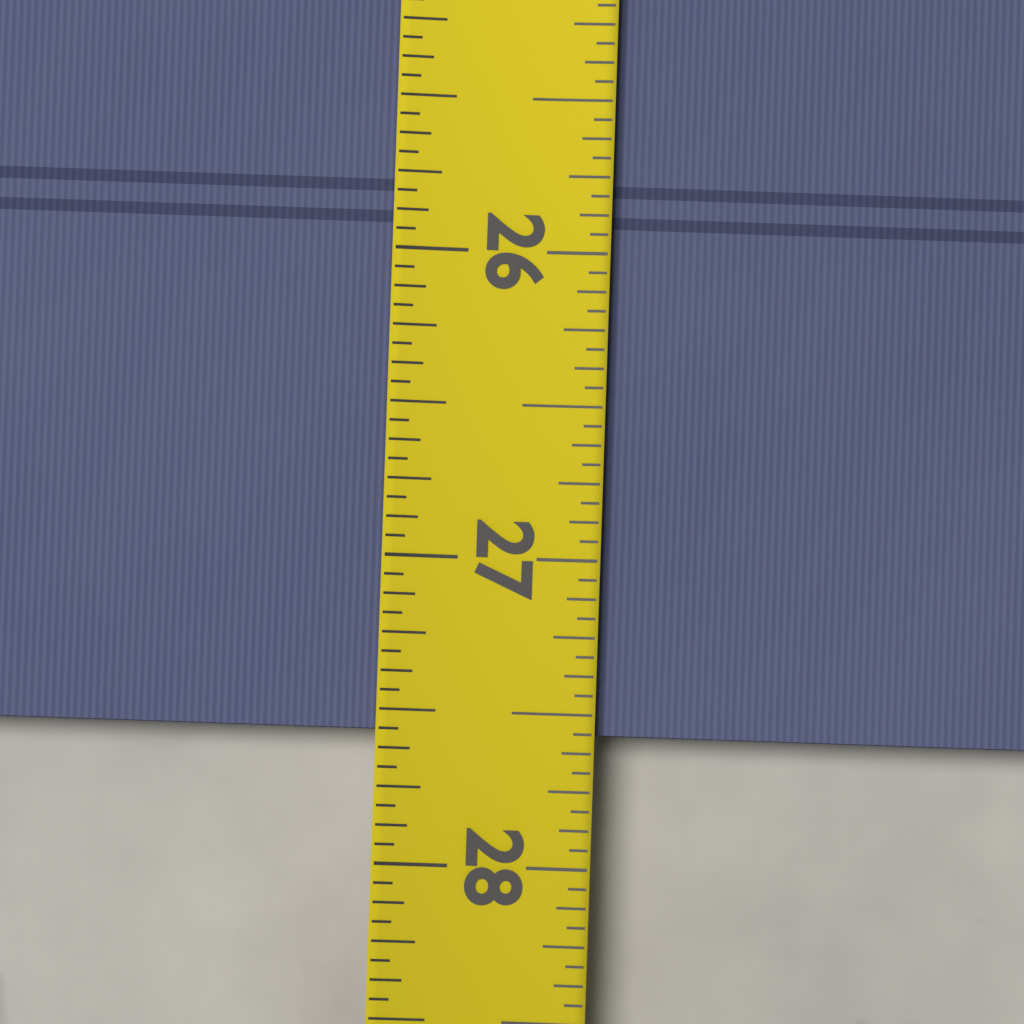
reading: 27.5625 (no unit)
